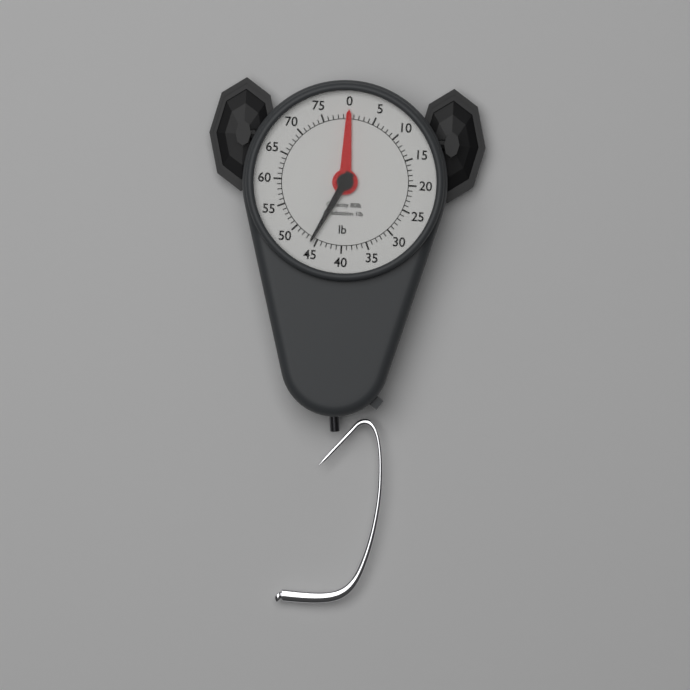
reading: 46 lb
